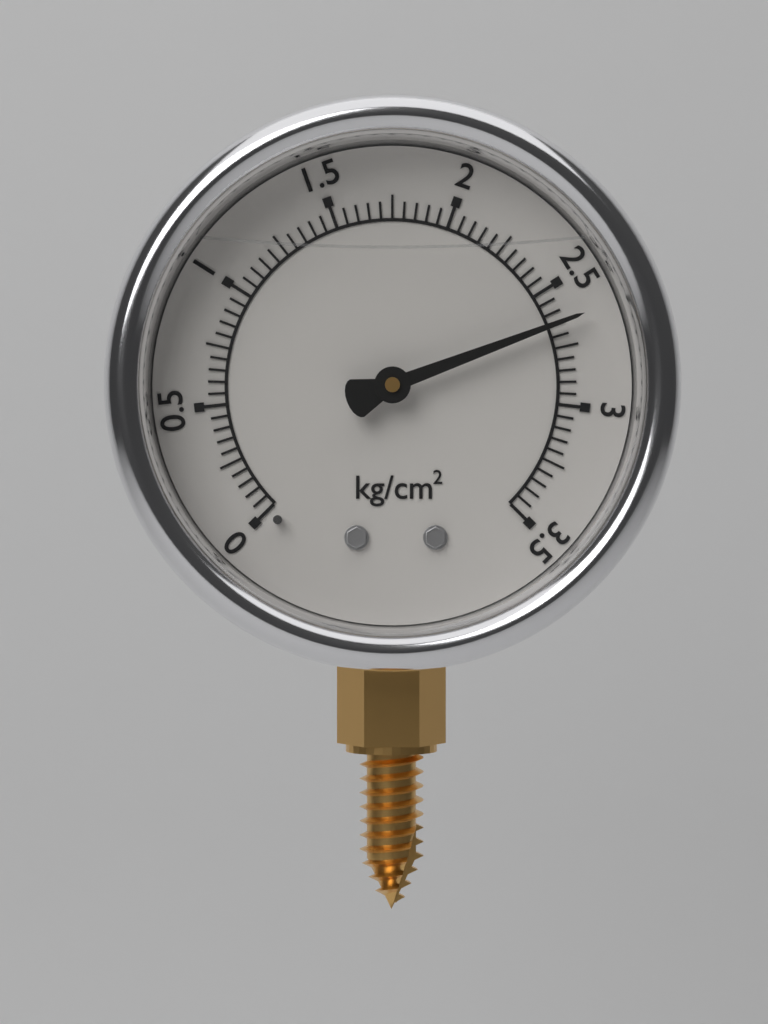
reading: 2.65 kg/cm²
